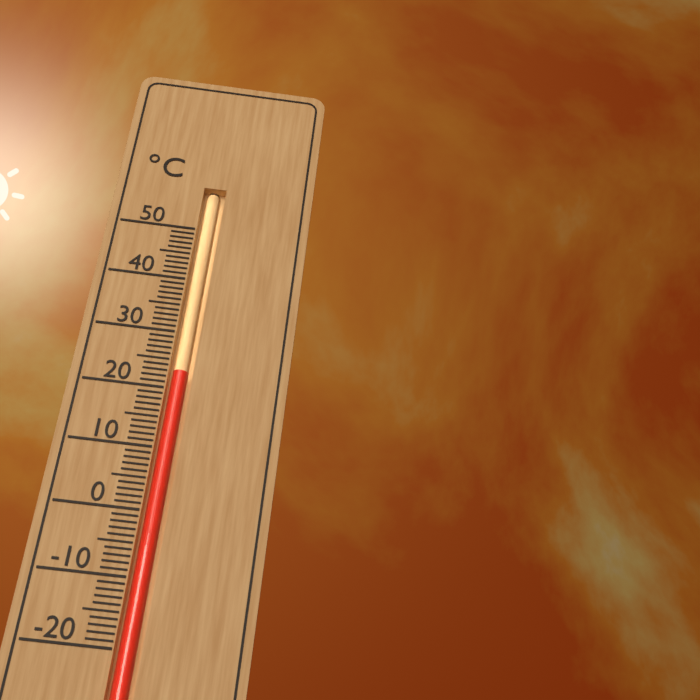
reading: 23 °C
